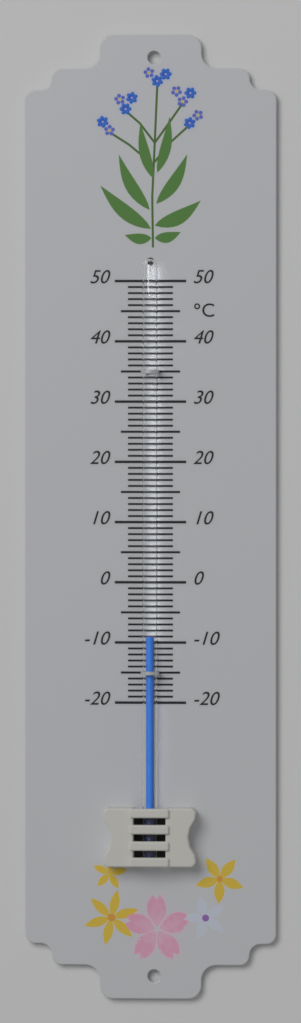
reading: -9 °C
